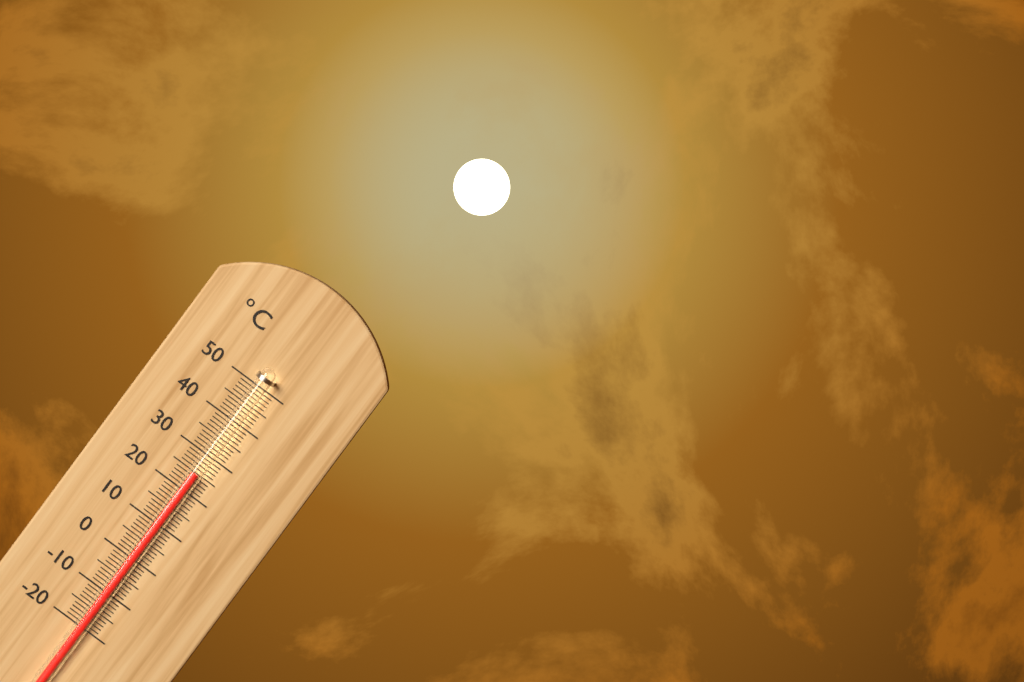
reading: 25 °C
